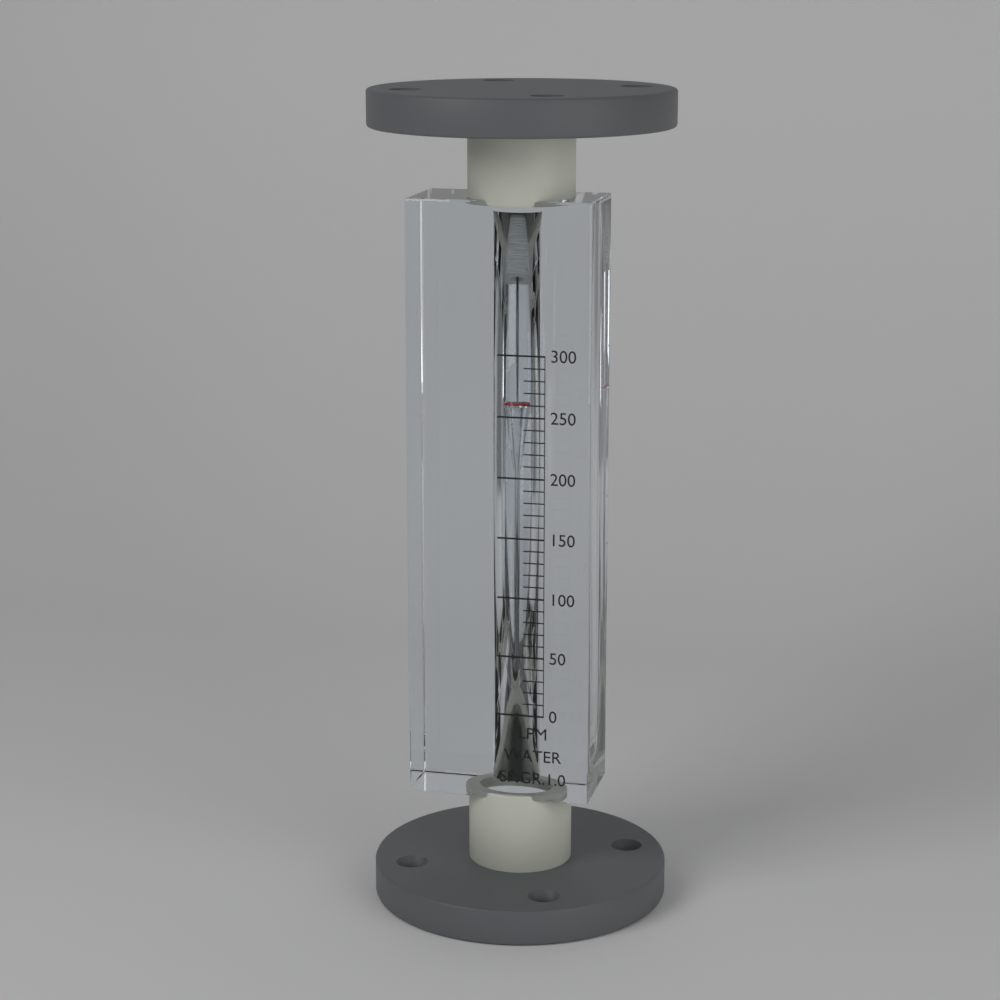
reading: 260 LPM
